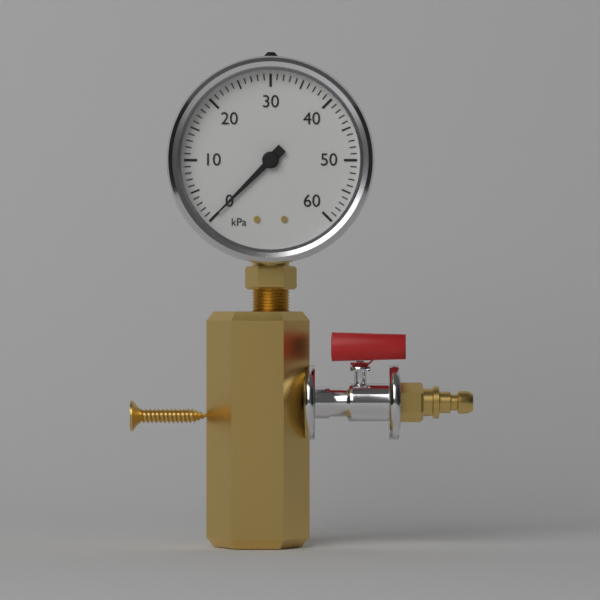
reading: 0 kPa
